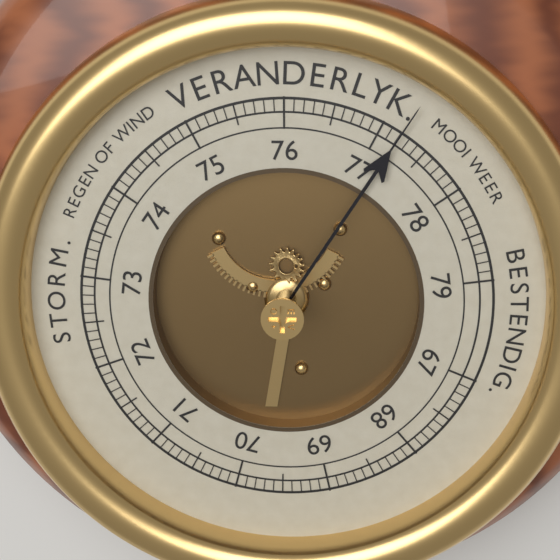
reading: 77.2 (no unit)
